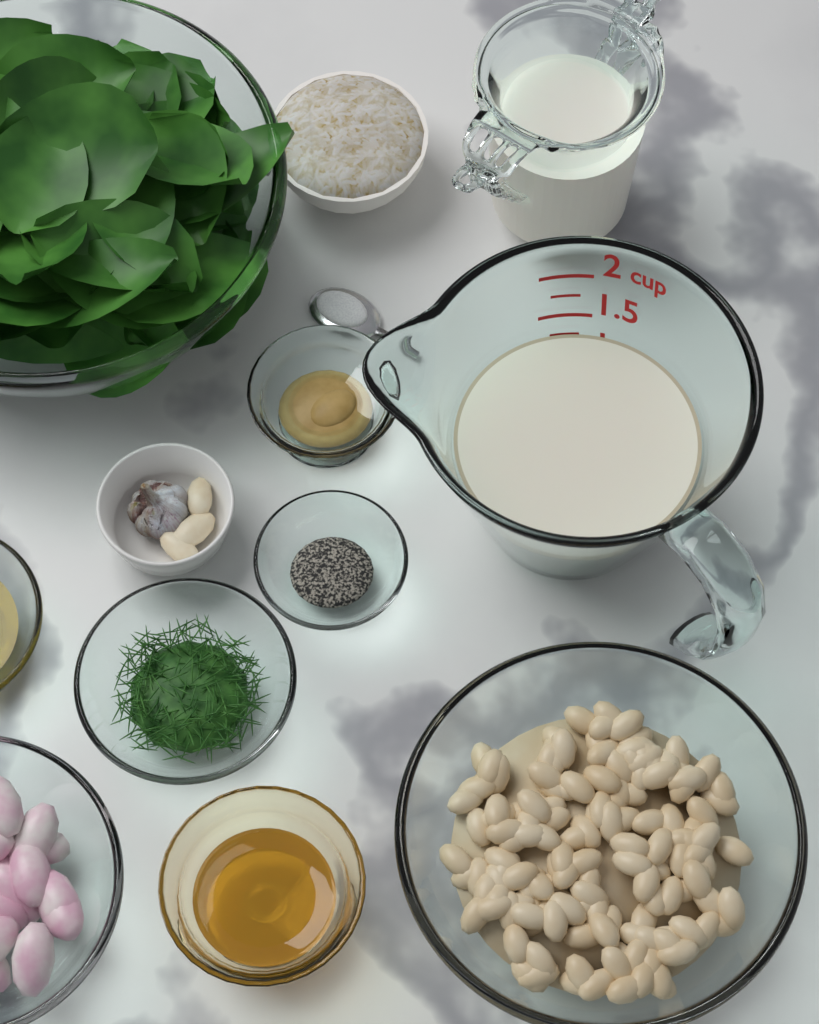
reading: 1.25 cup
